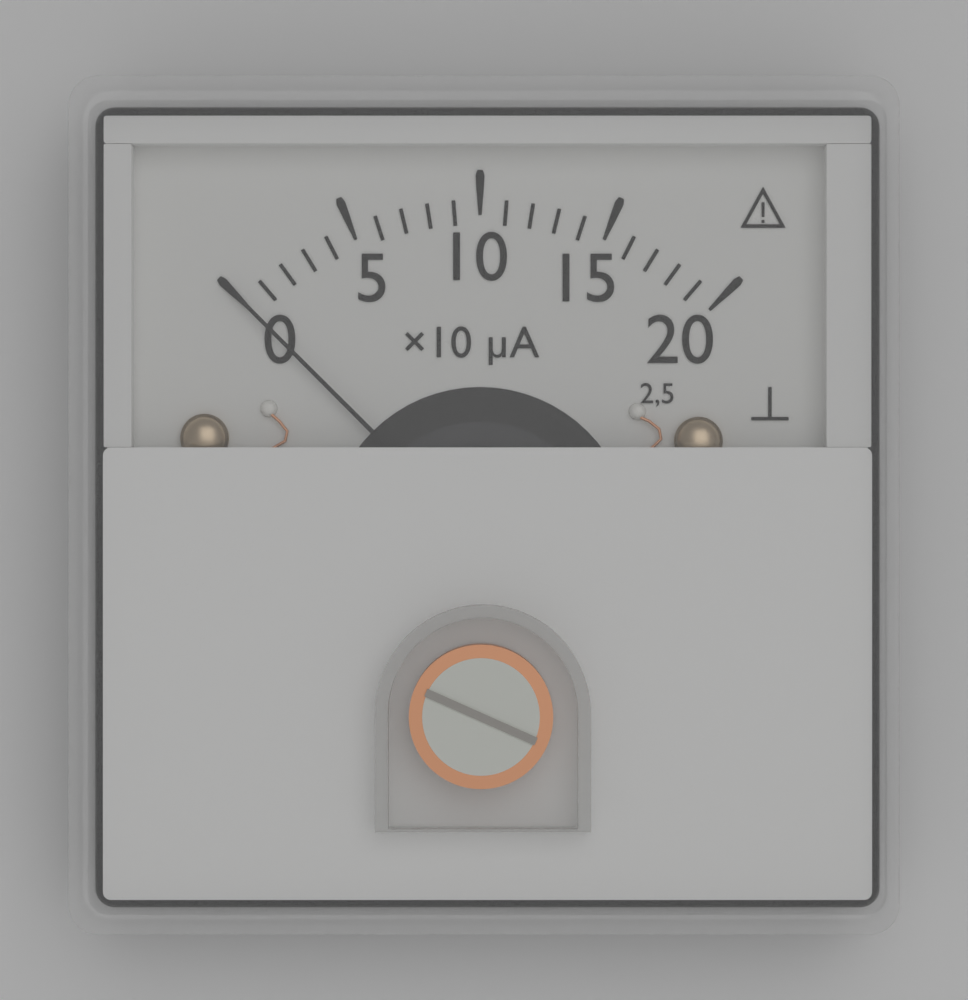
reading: 0 µA
